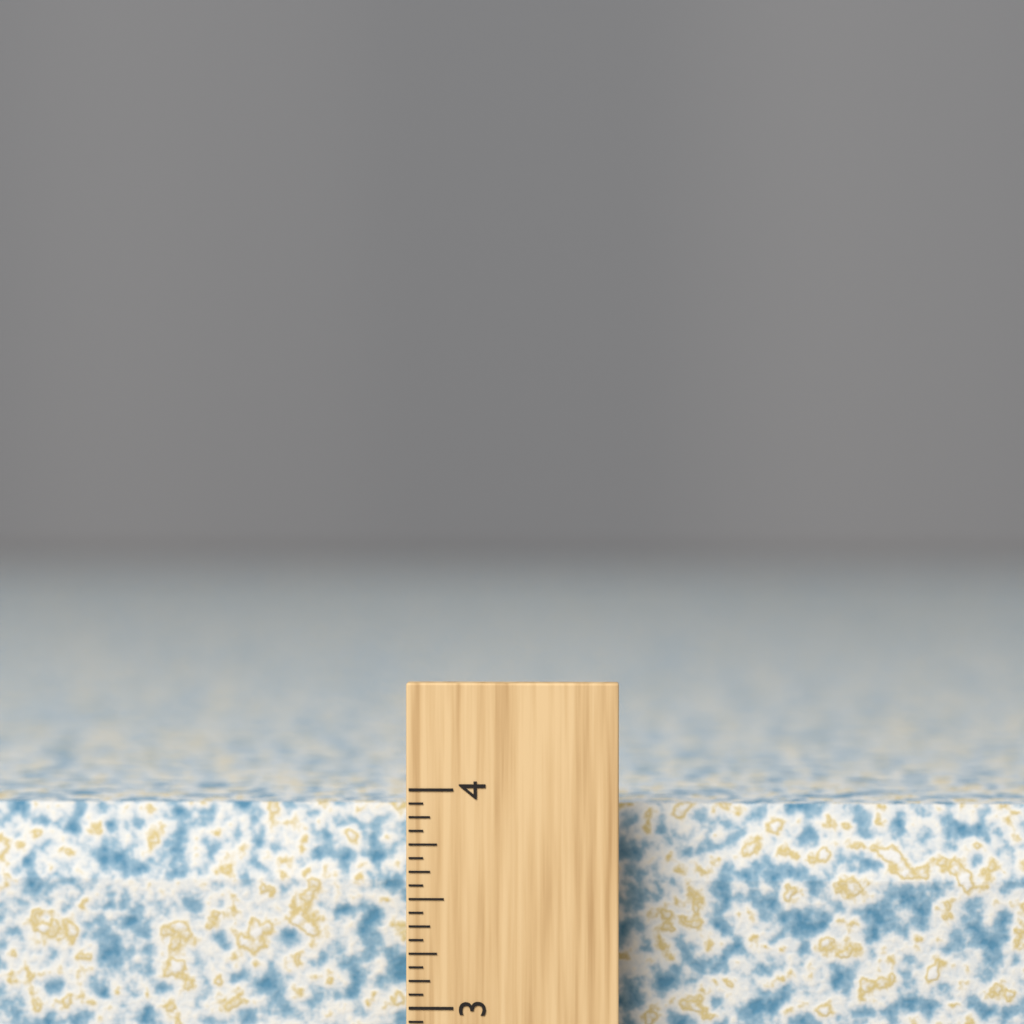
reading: 3.8750 inch
